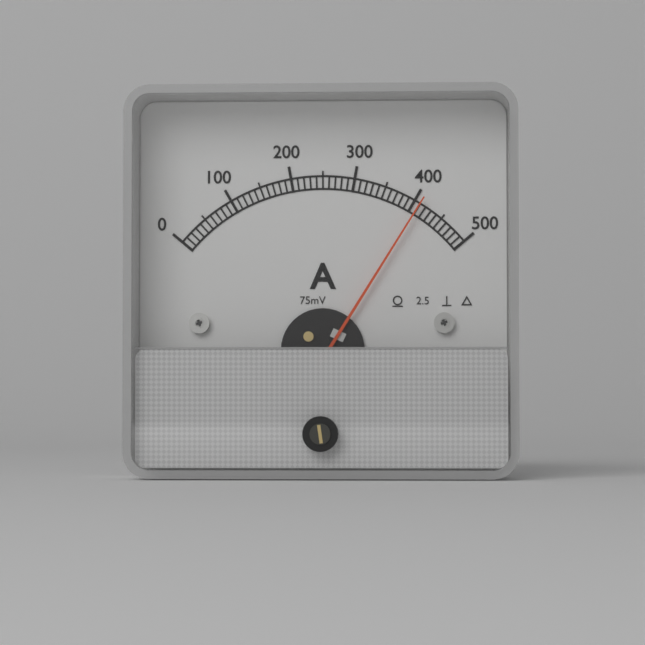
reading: 410 A
